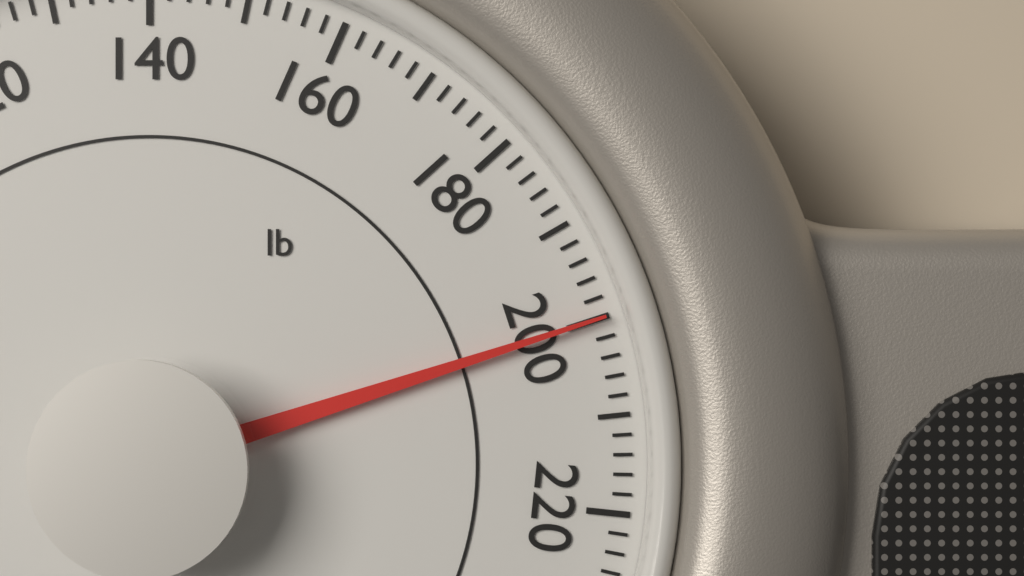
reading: 200 lb
